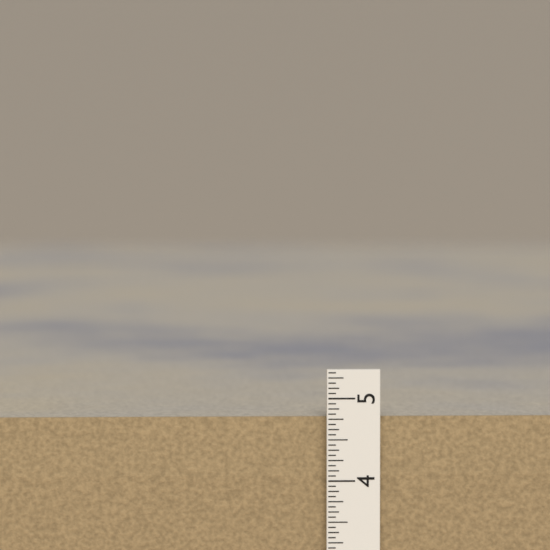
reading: 4.7500 in
